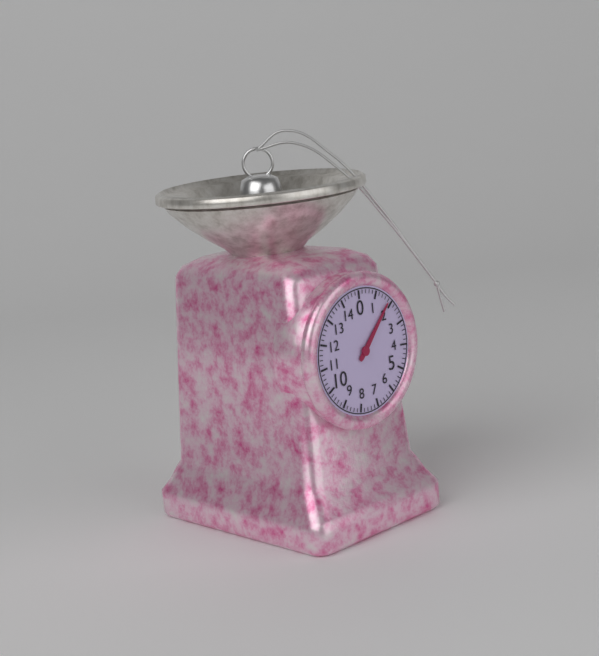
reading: 1.8 (no unit)
